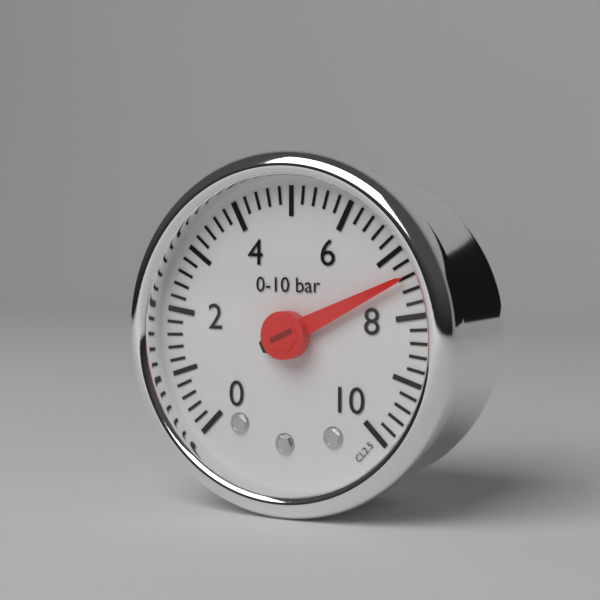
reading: 7.4 bar
